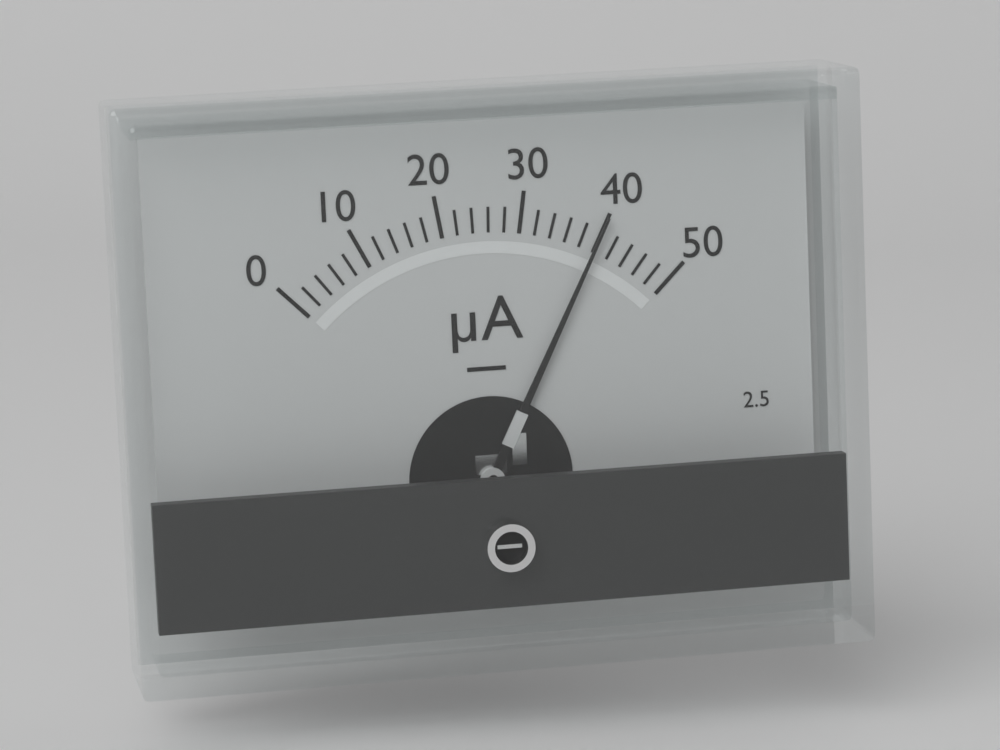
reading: 40 µA
